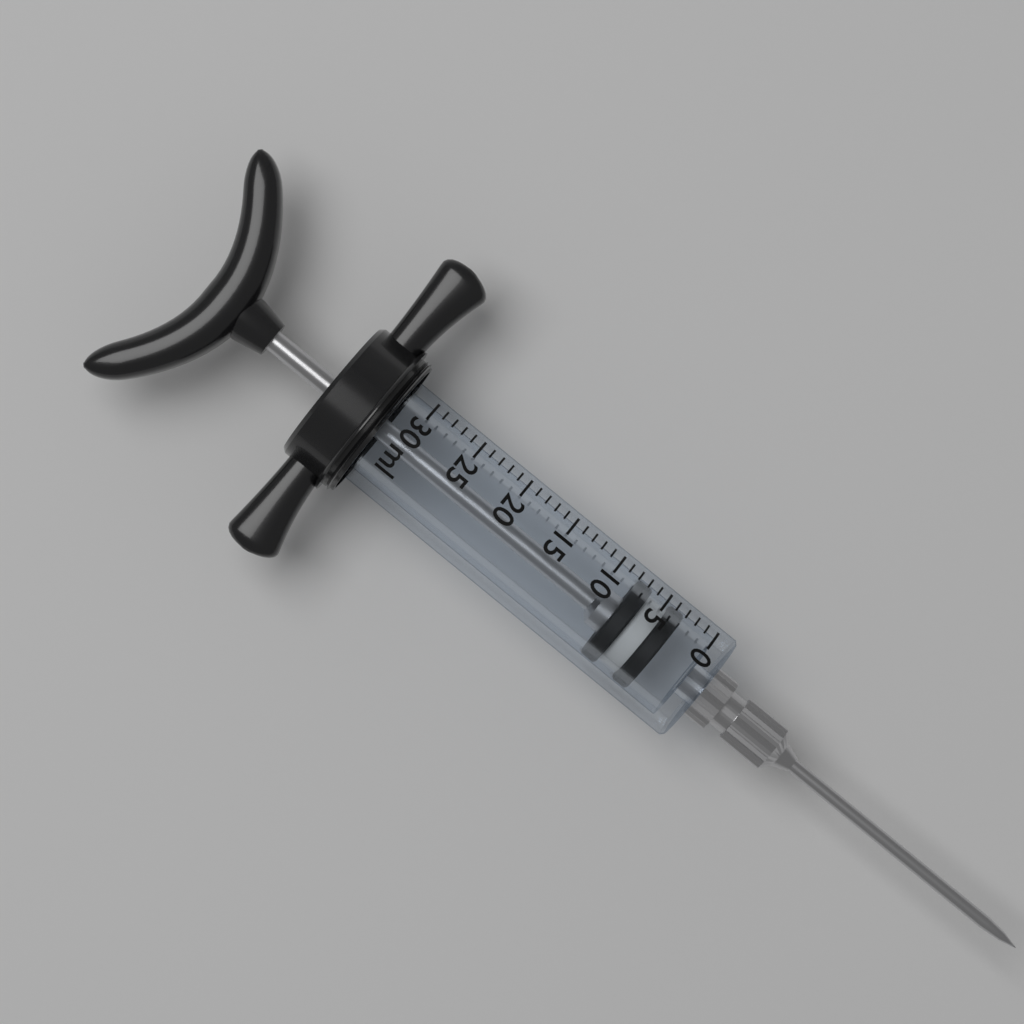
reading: 3 ml
